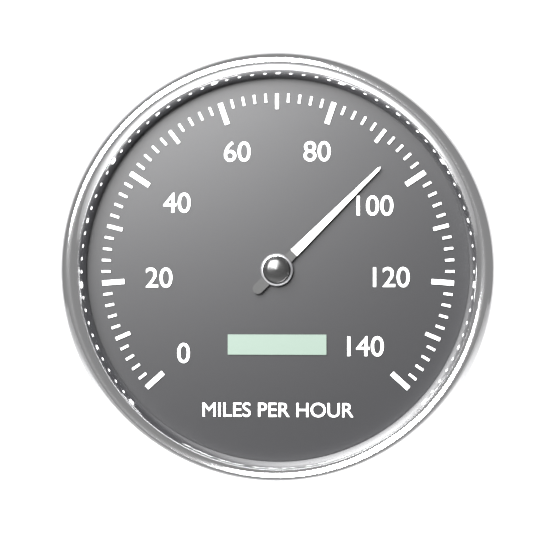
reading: 94 mph
